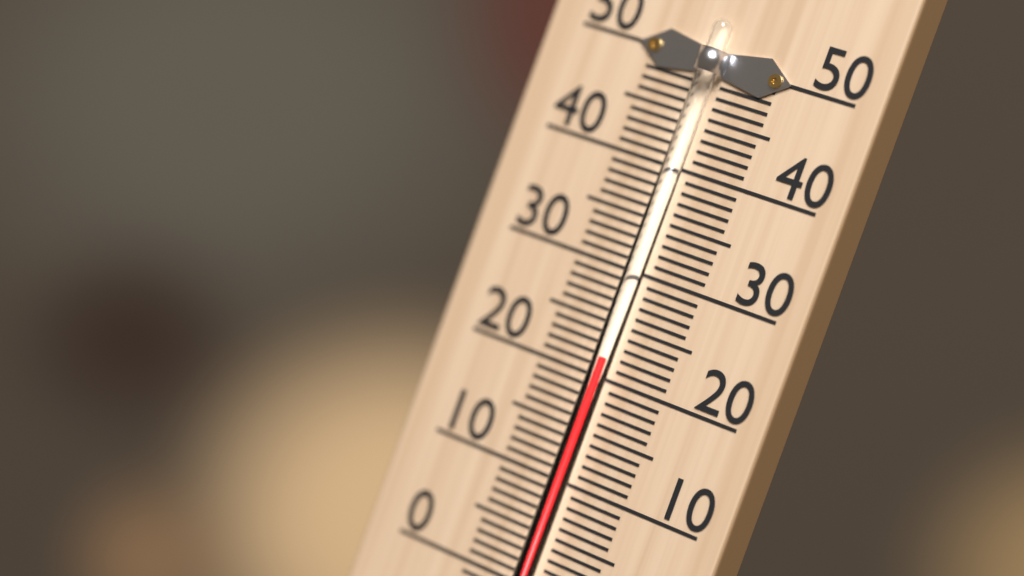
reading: 22 °C
